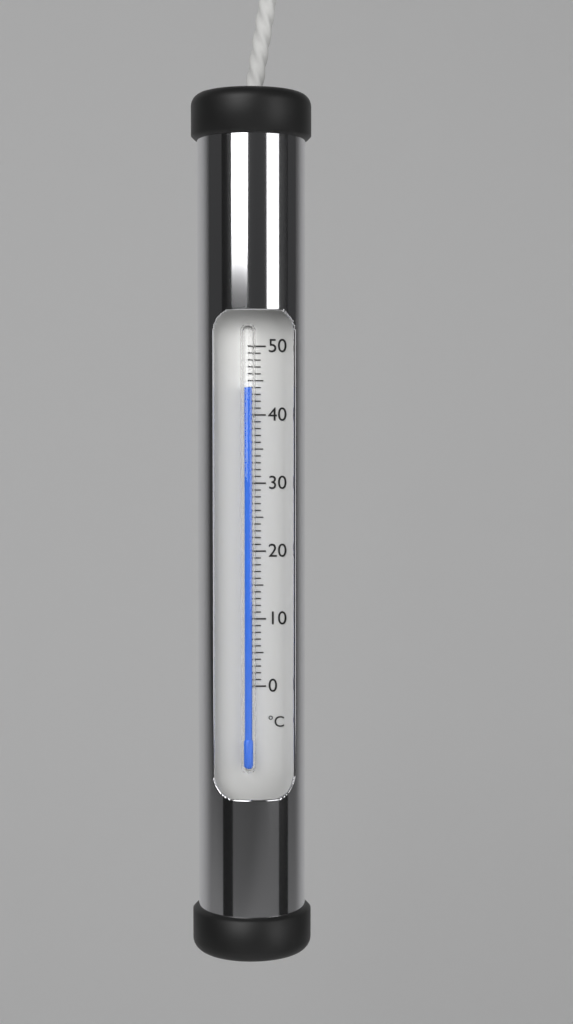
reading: 44 °C
